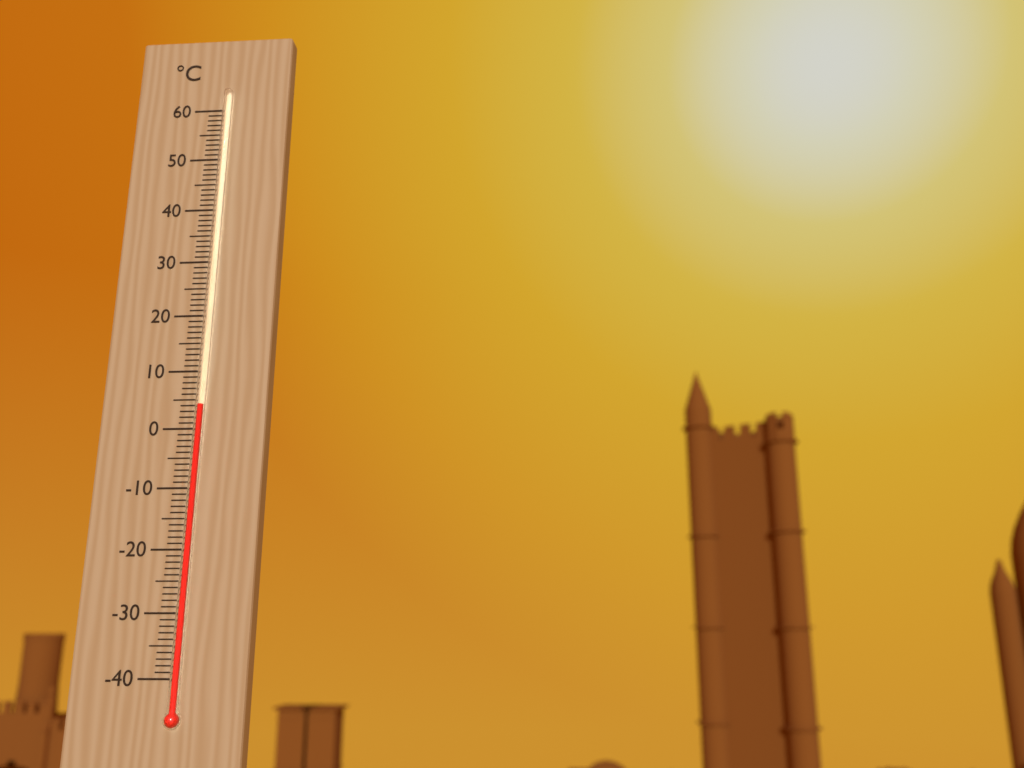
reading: 4 °C
